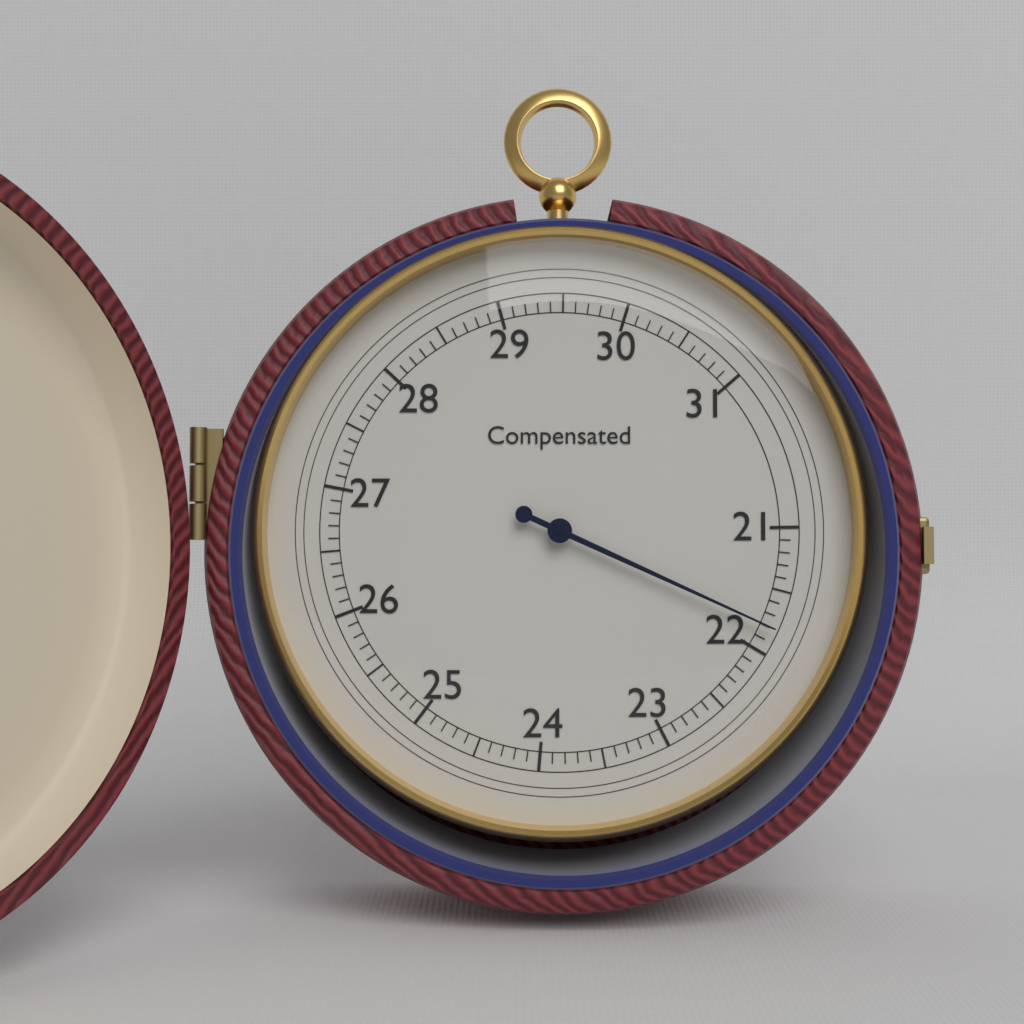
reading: 21.8 (no unit)
